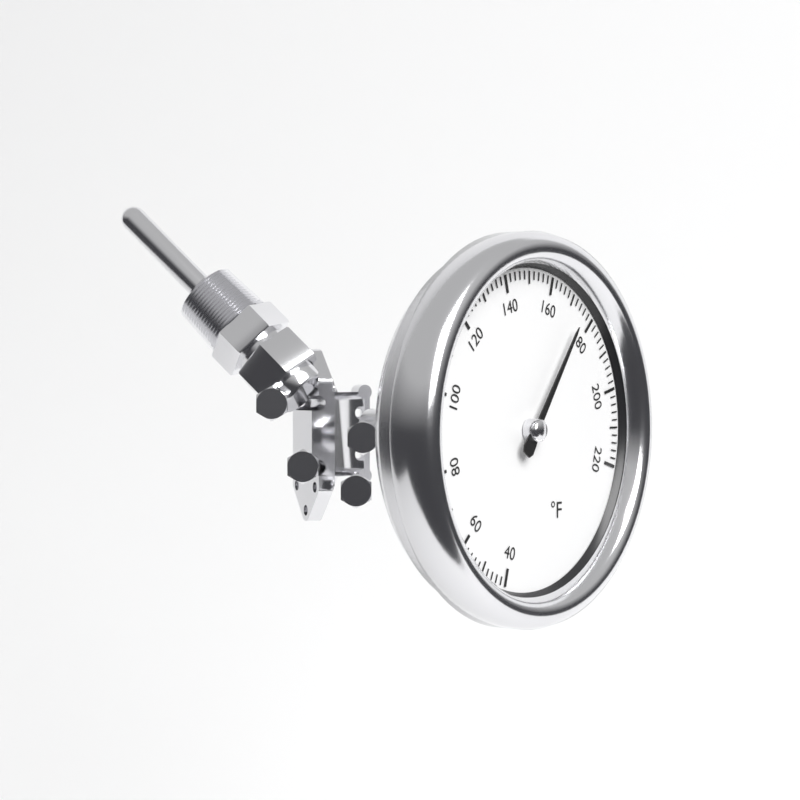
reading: 174 °F
